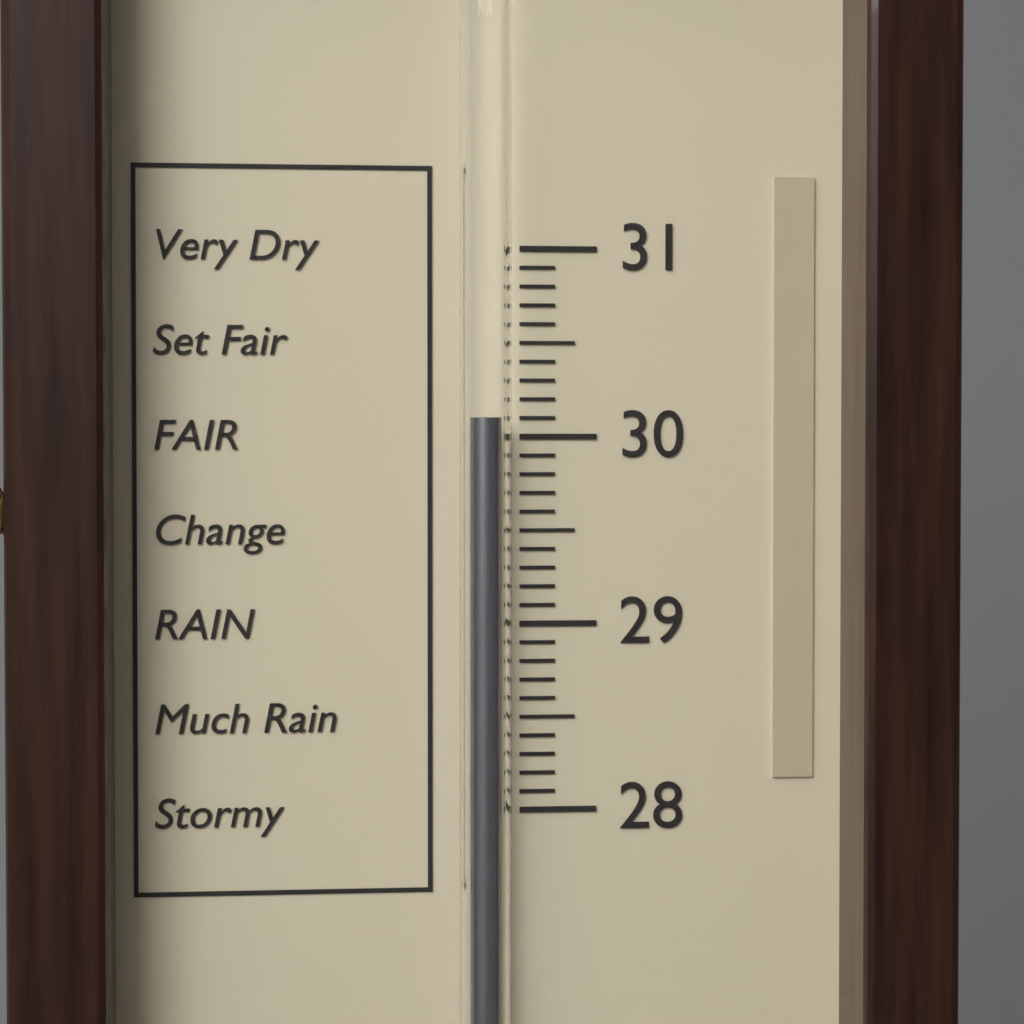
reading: 30.1 (no unit)
